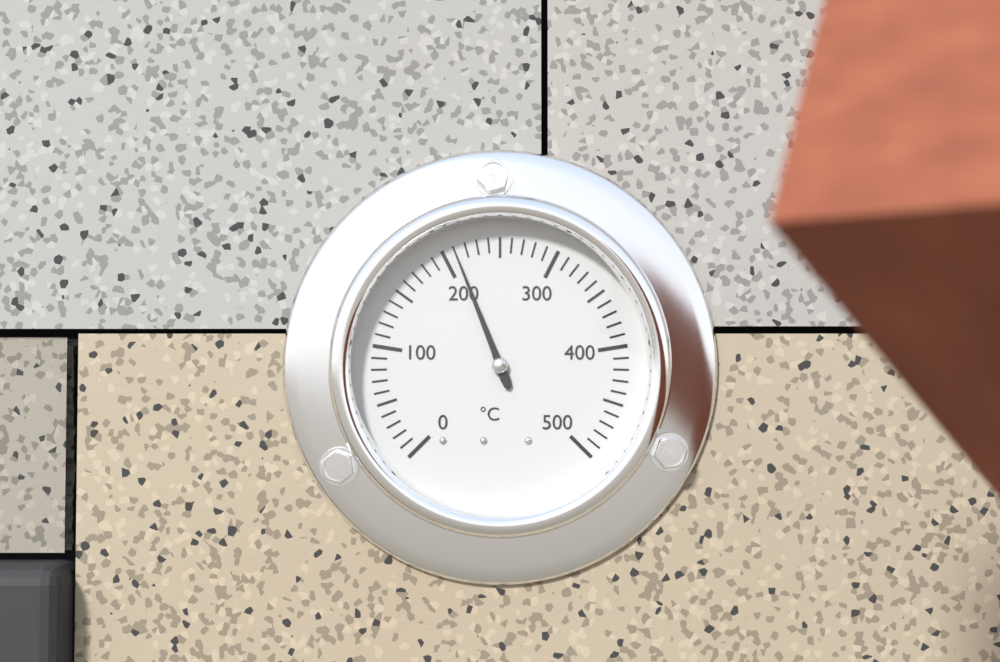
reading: 210 °C
